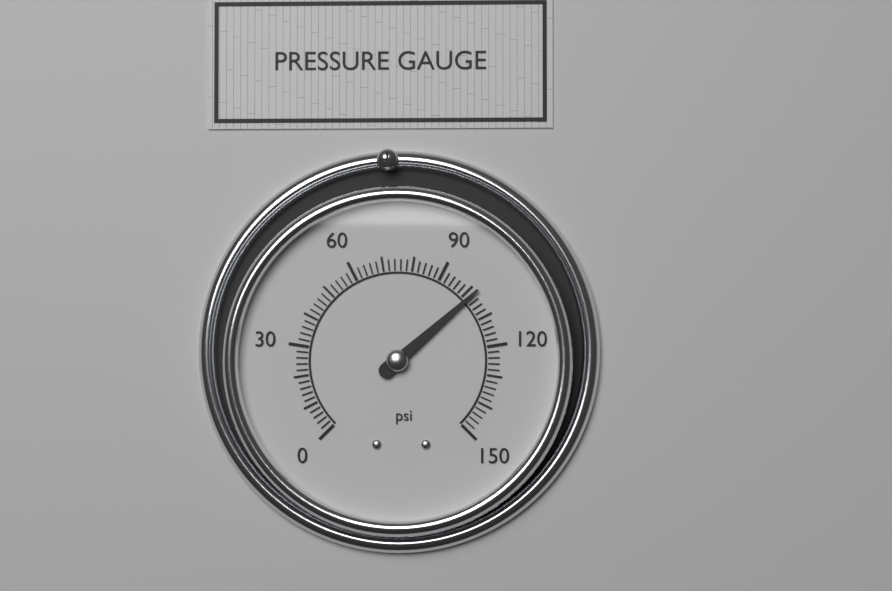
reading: 102 psi
